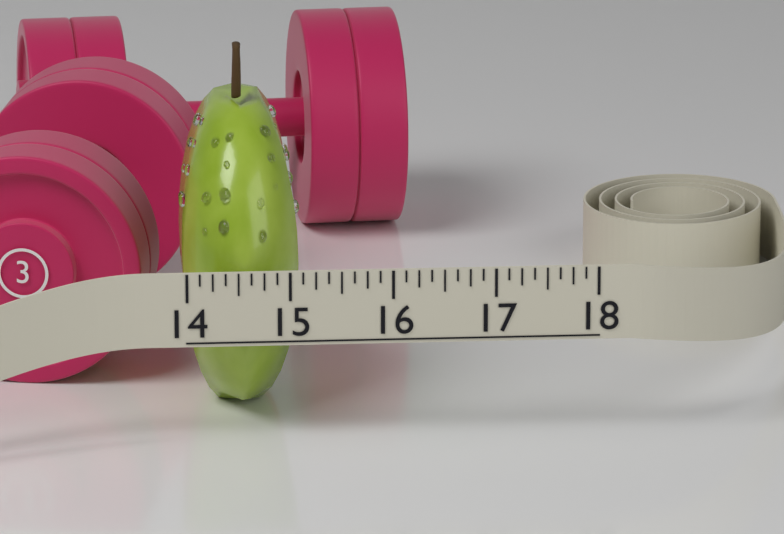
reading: 15.125 (no unit)
